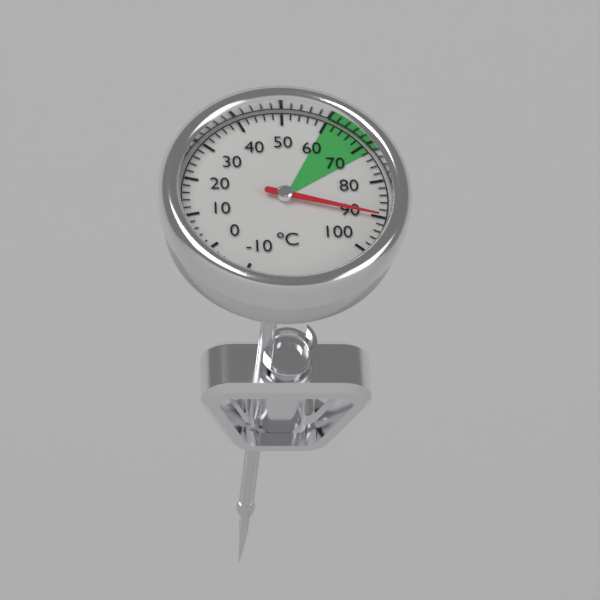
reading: 90 °C
